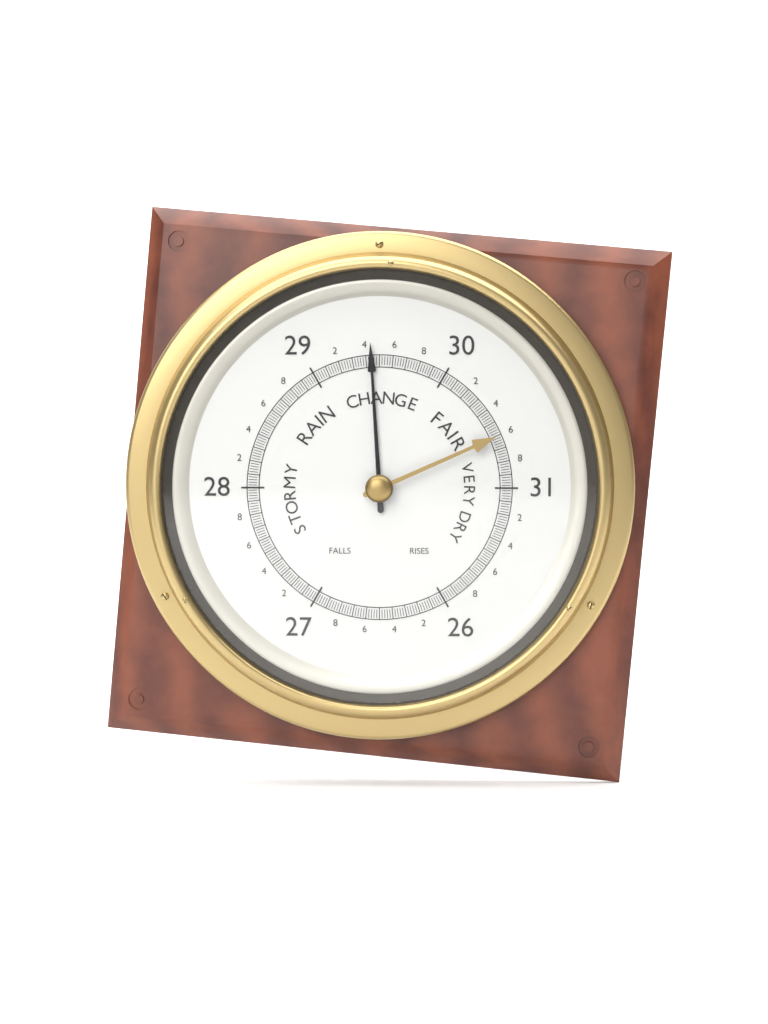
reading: 29.44 (no unit)
